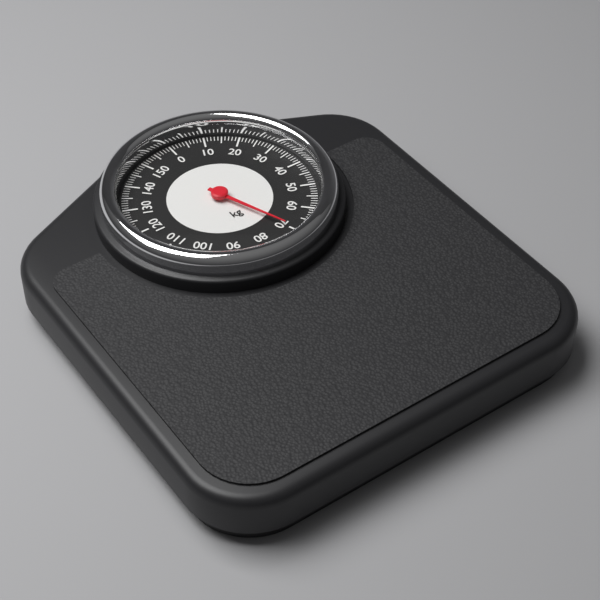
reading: 70 kg
